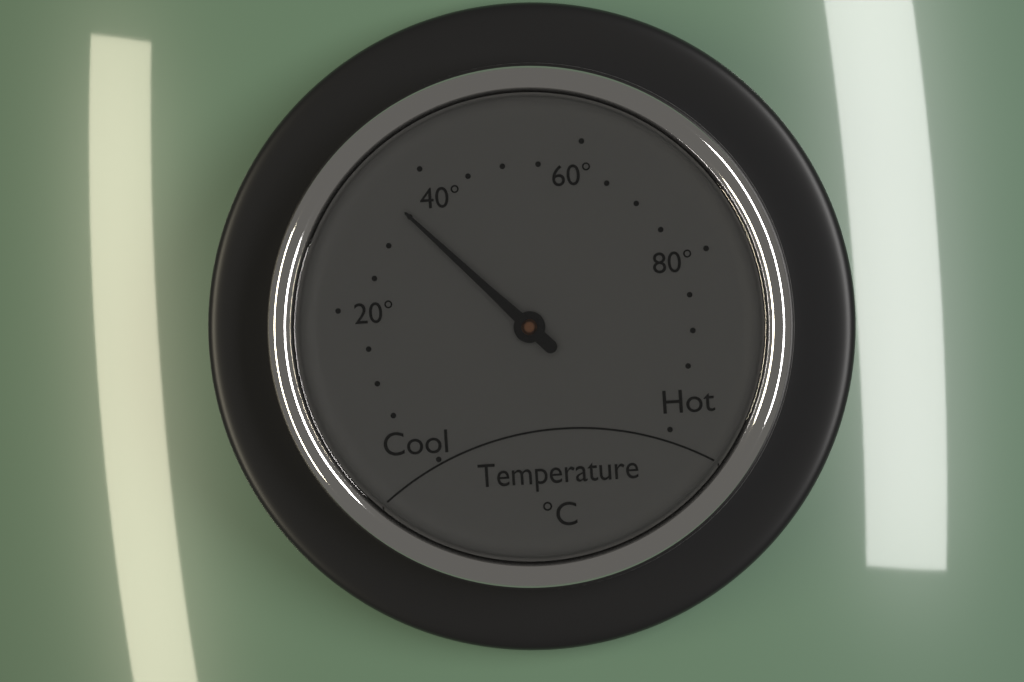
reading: 35 °C
